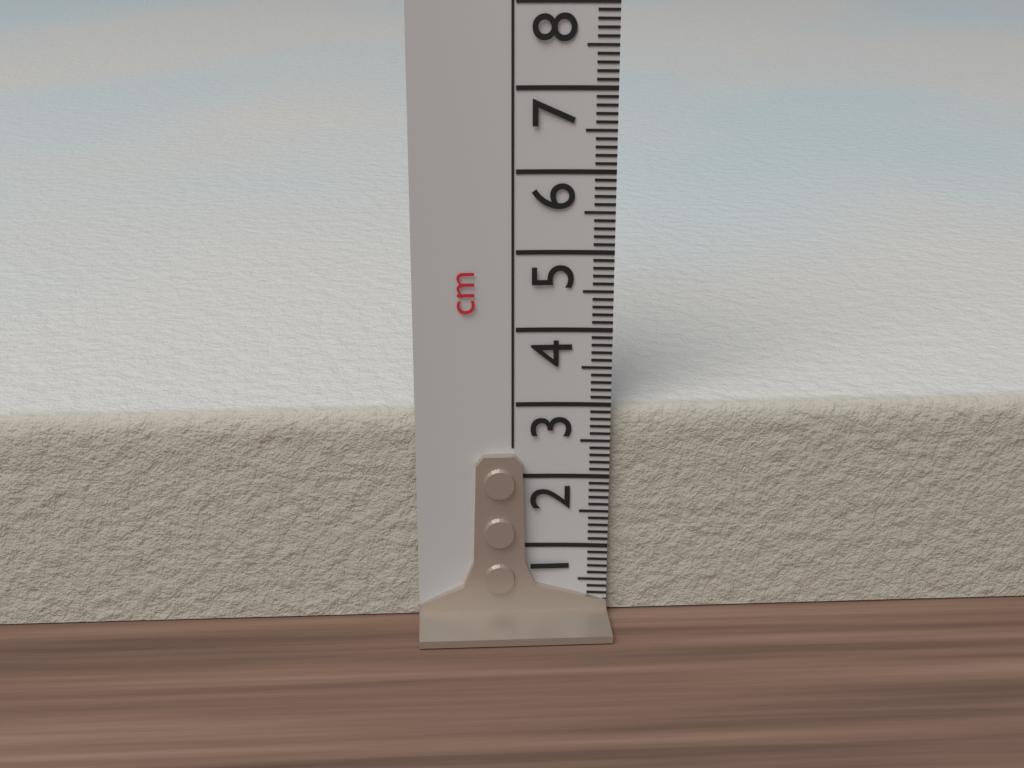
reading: 2.9 cm
